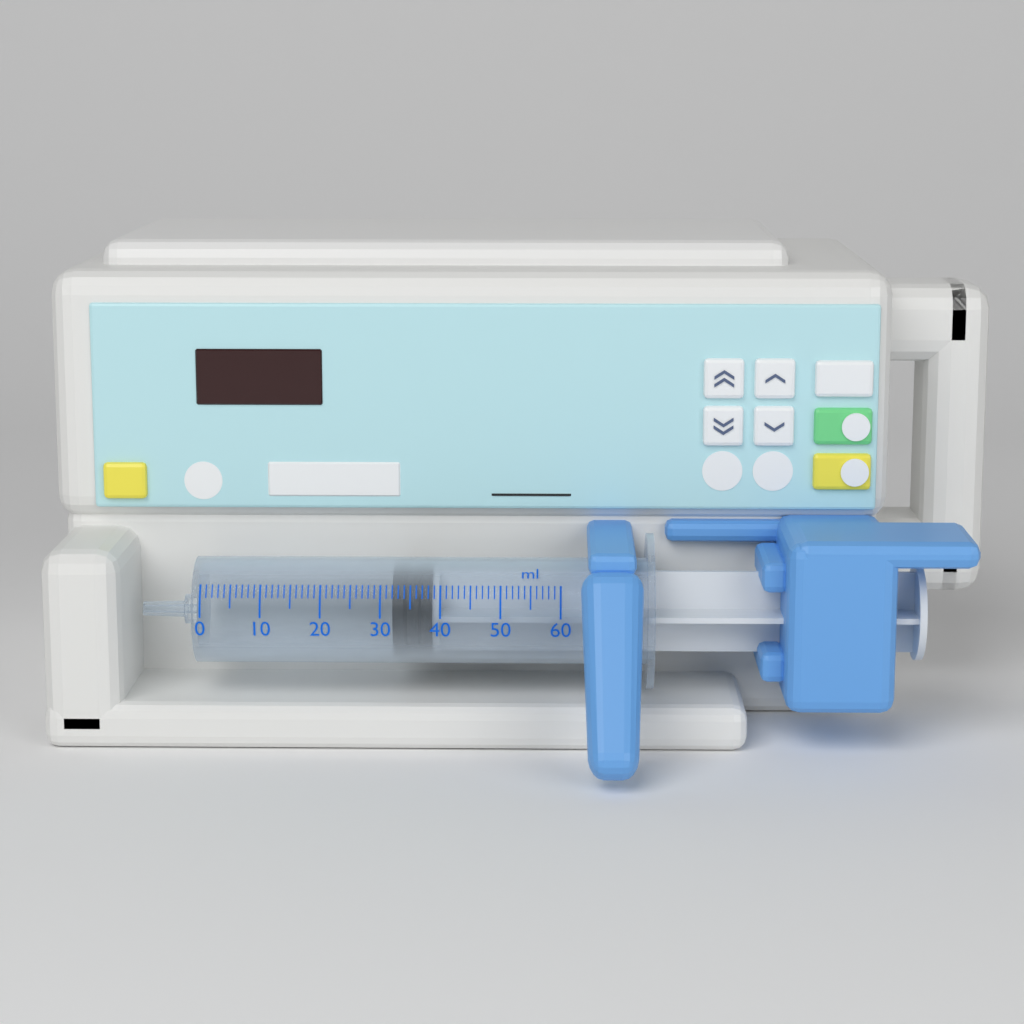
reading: 32 ml
